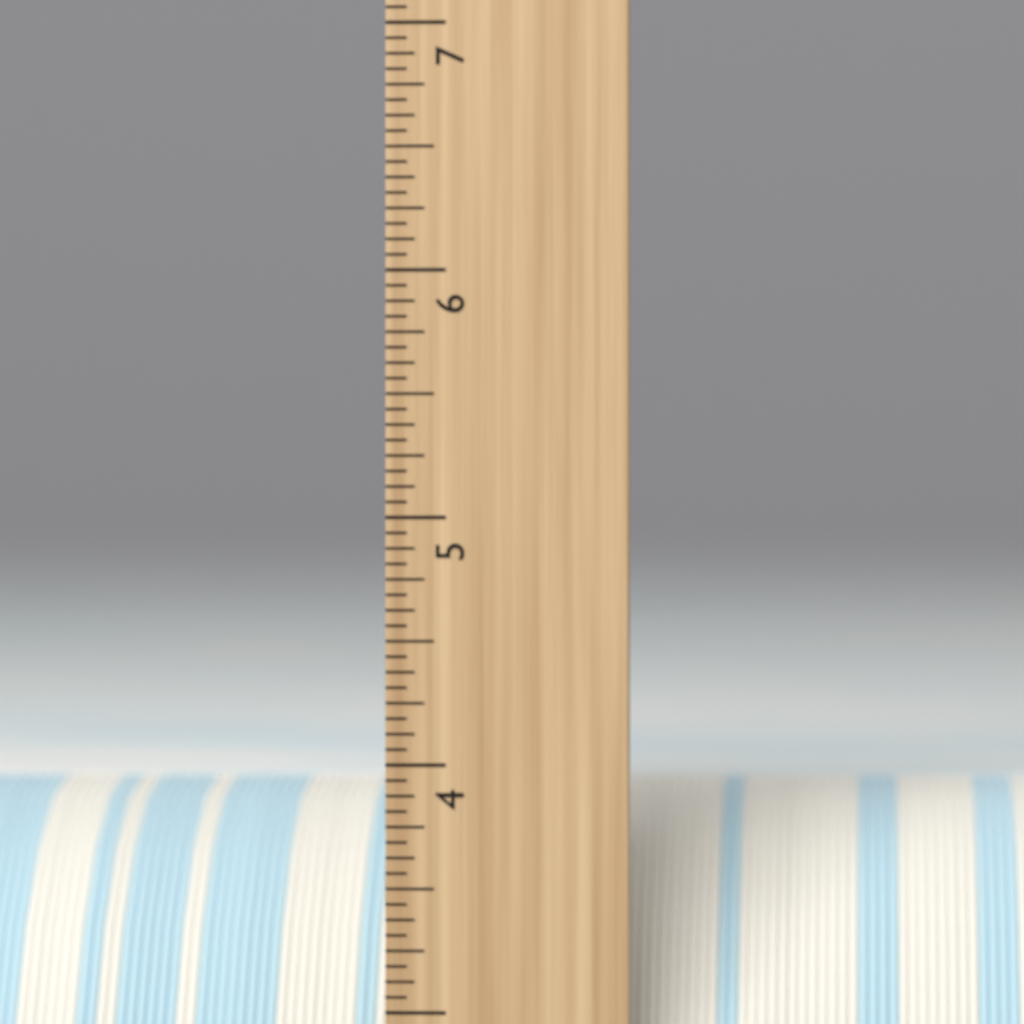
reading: 3.8750 inch
